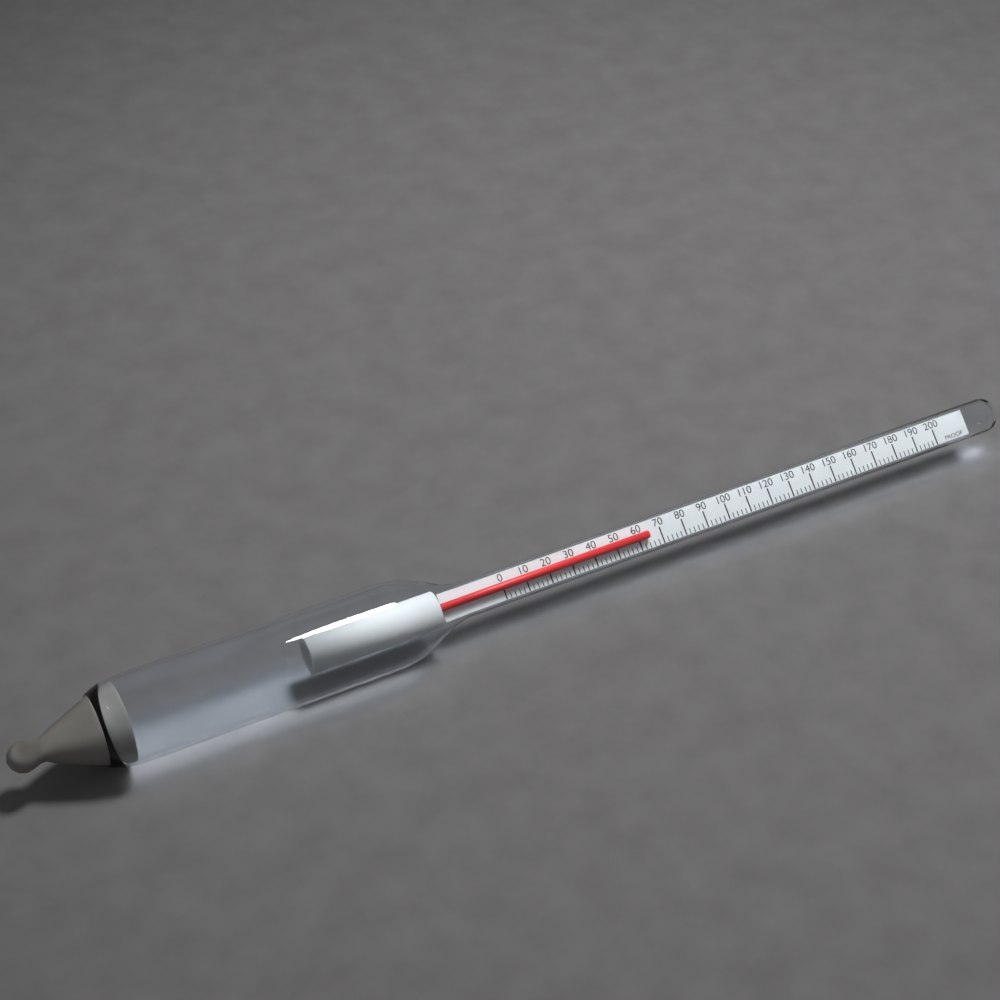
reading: 64 proof
